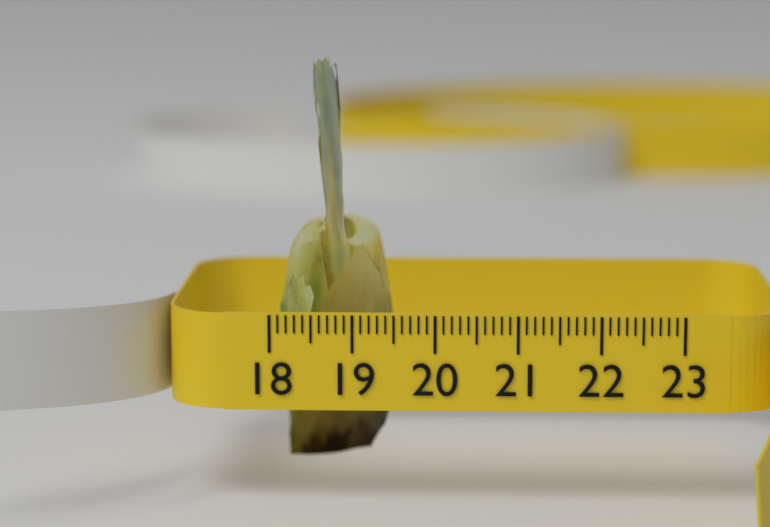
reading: 19.5 (no unit)
